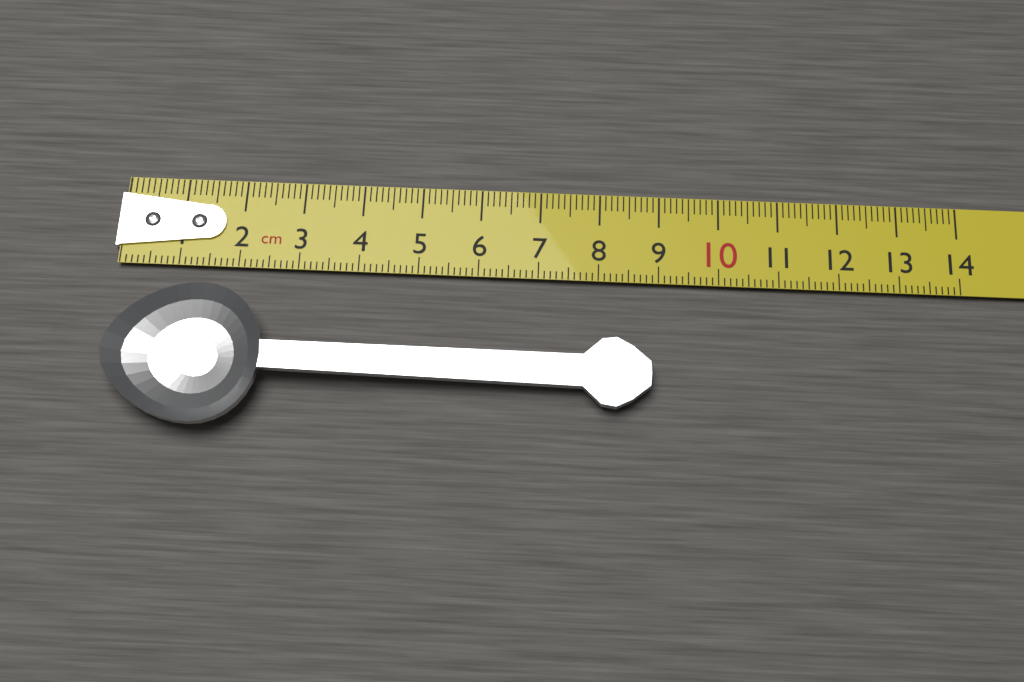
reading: 8.9 cm
